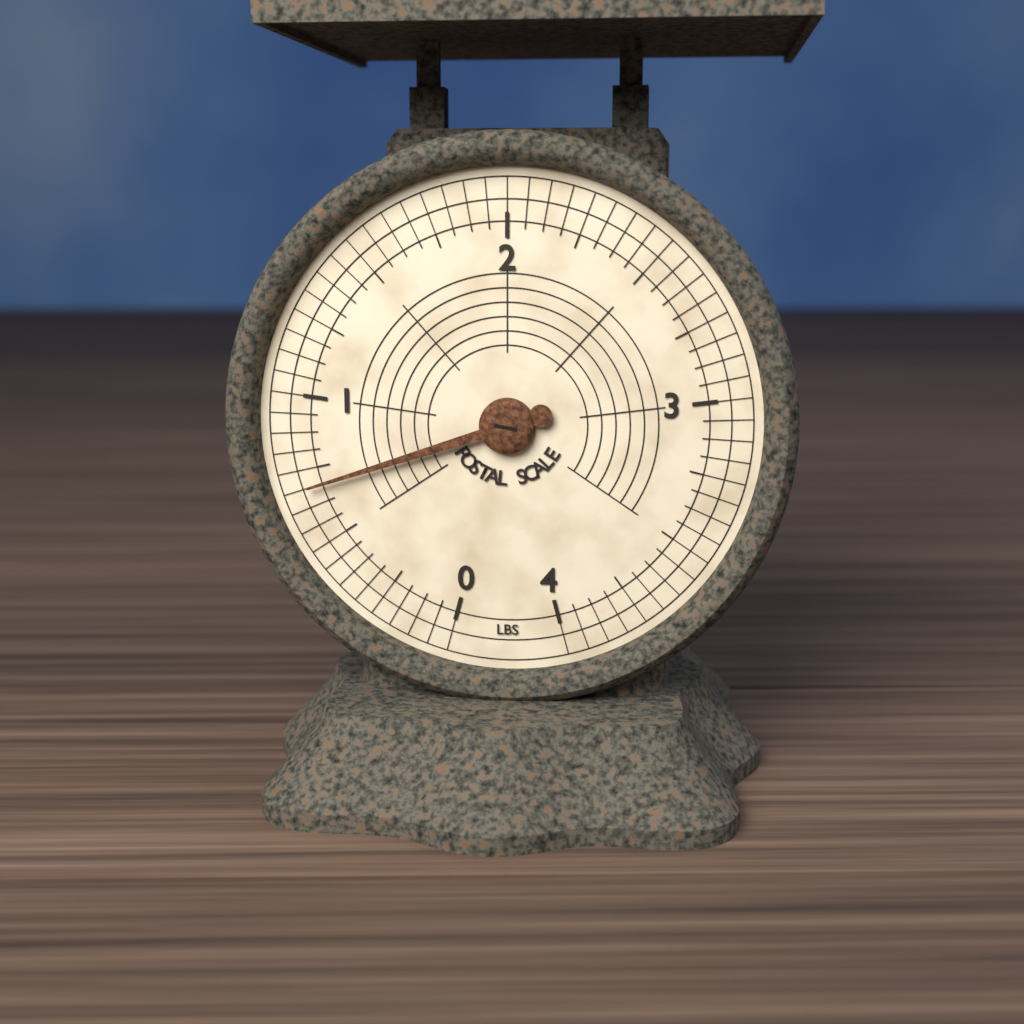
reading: 0.6875 lbs
